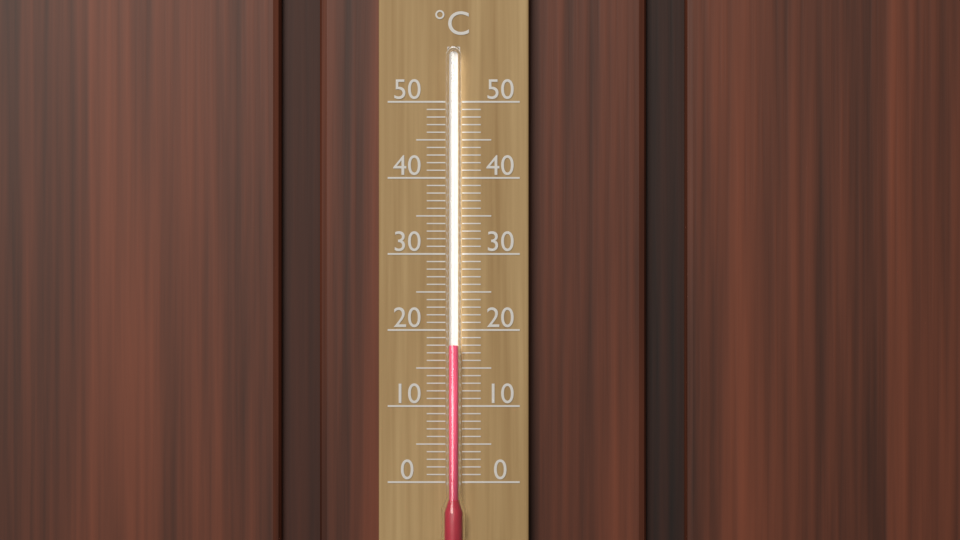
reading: 18 °C
